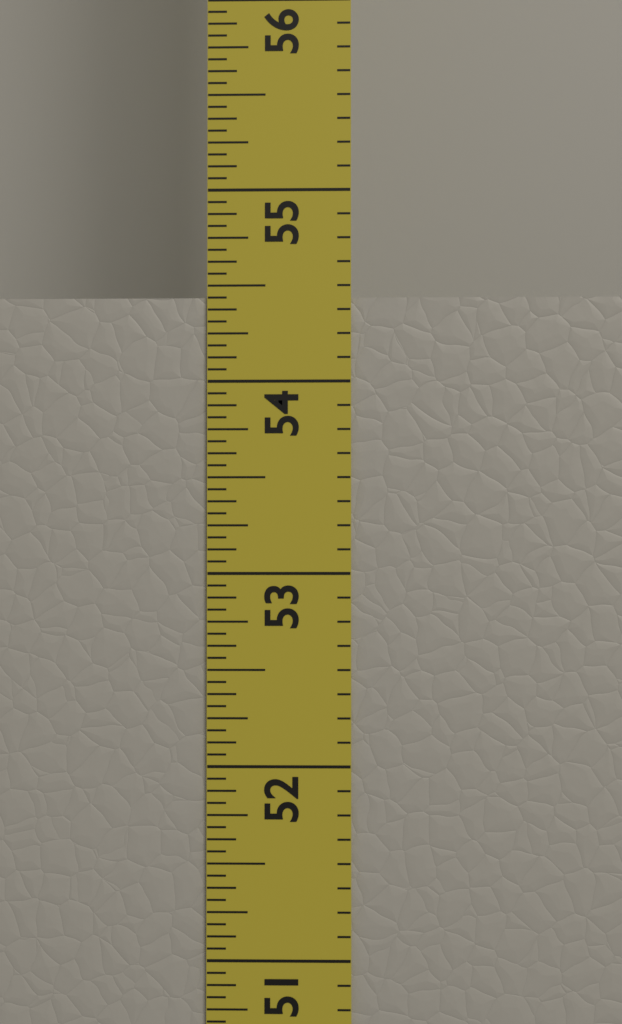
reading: 54.4375 in
